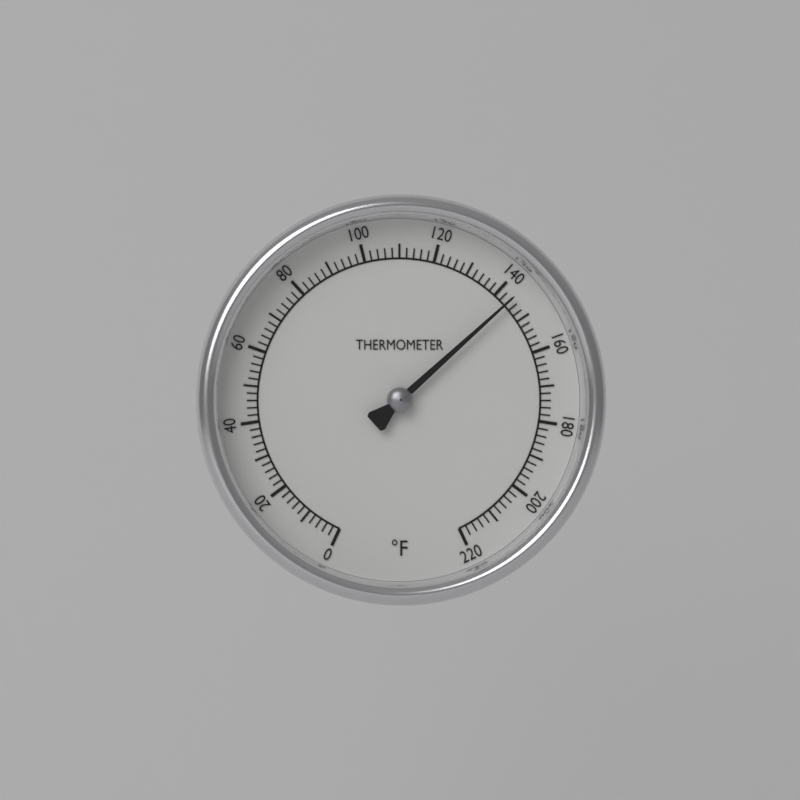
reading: 144 °F
